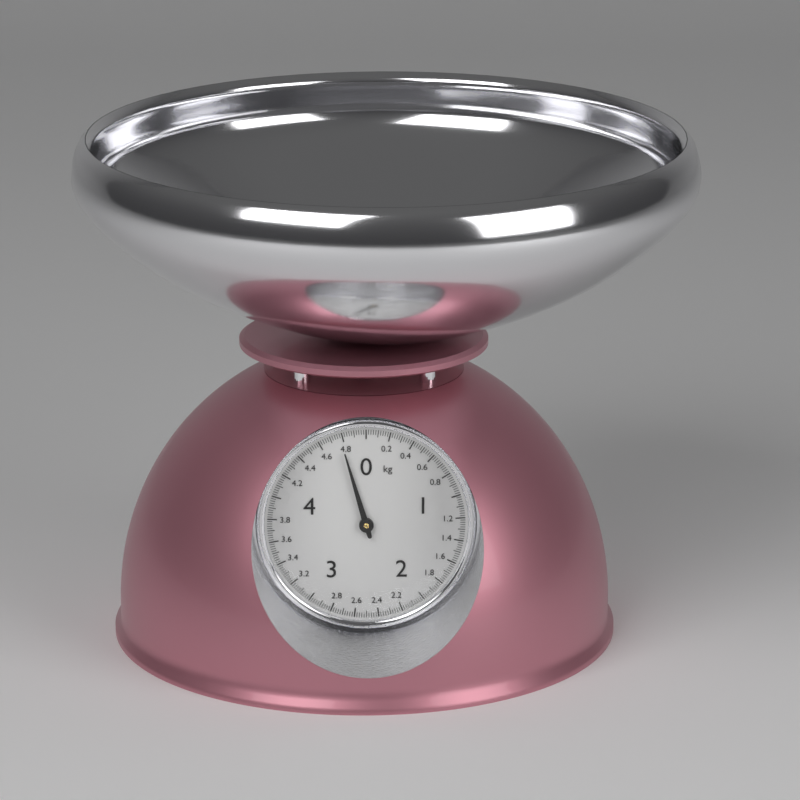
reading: 4.78 kg
